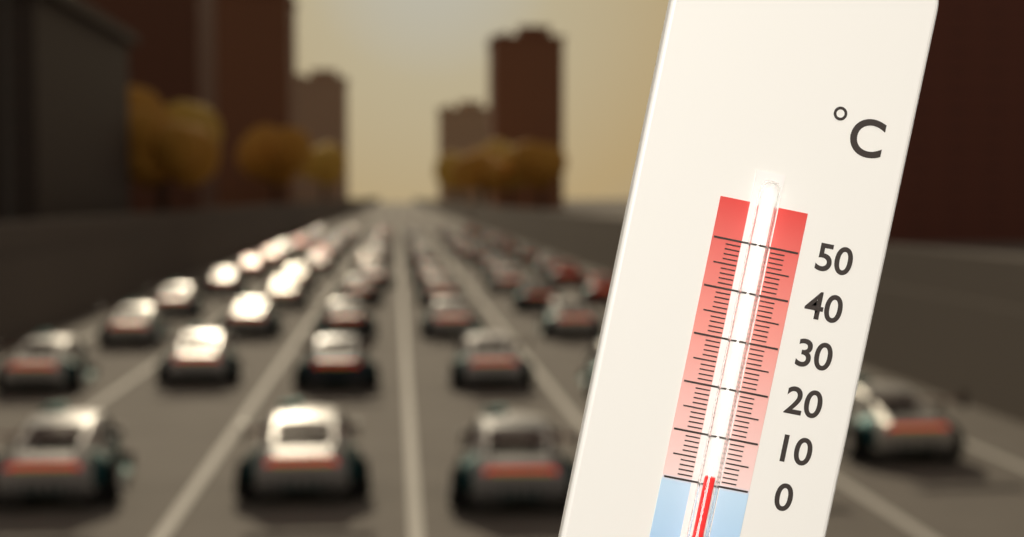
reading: 2 °C
